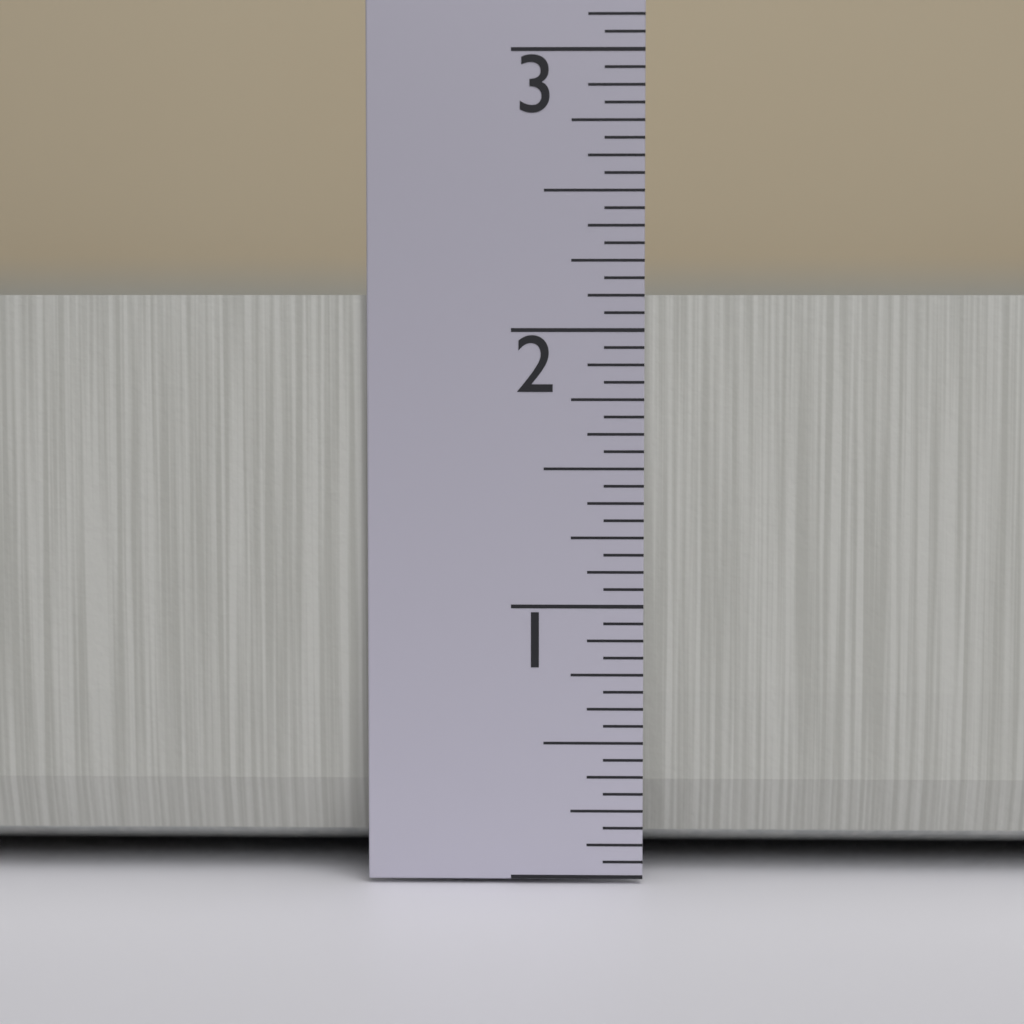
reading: 2.1250 in
